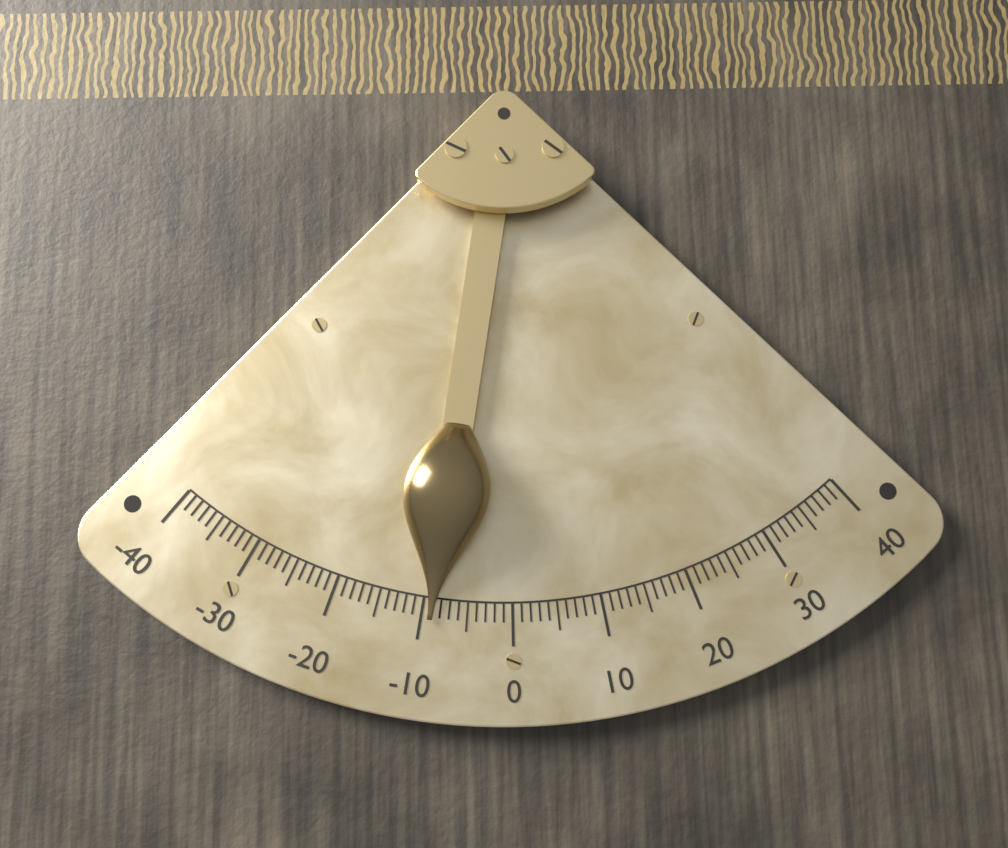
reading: -9 (no unit)
